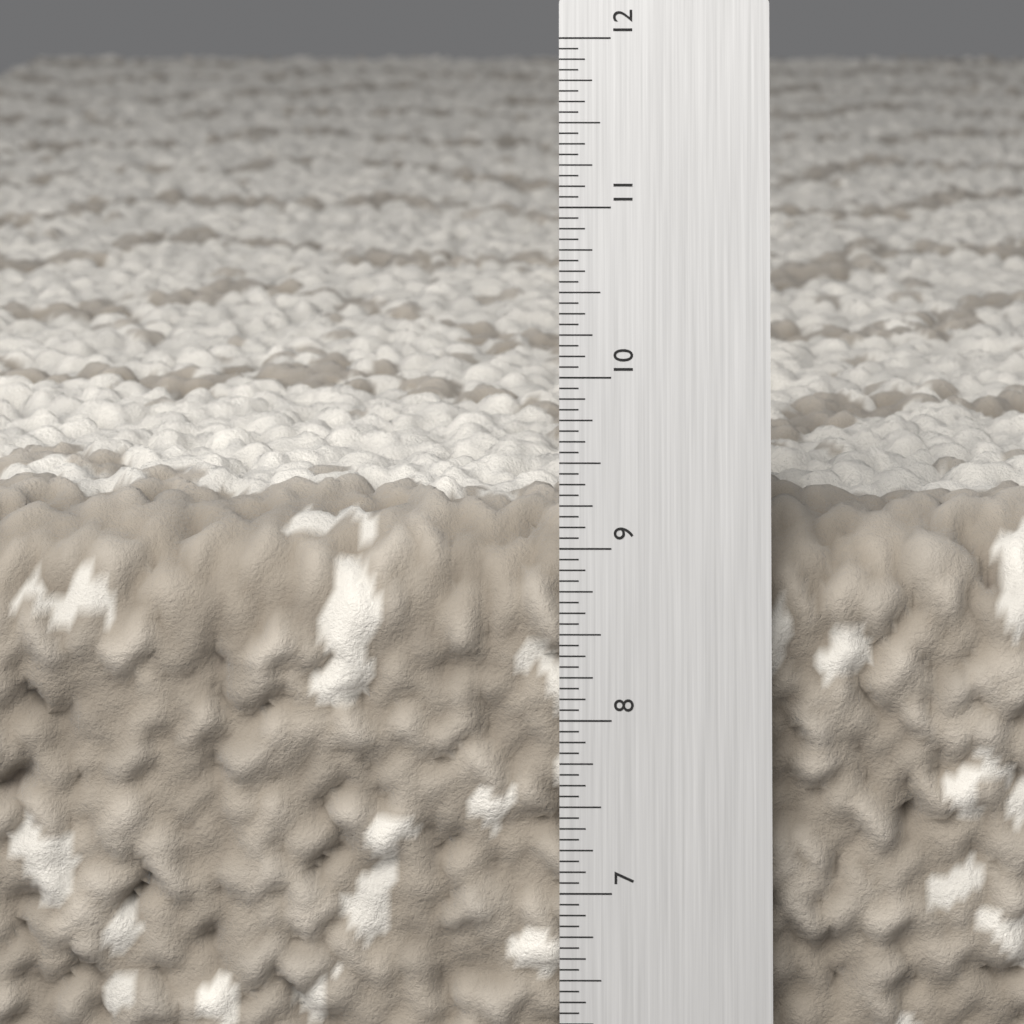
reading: 9.1875 in
